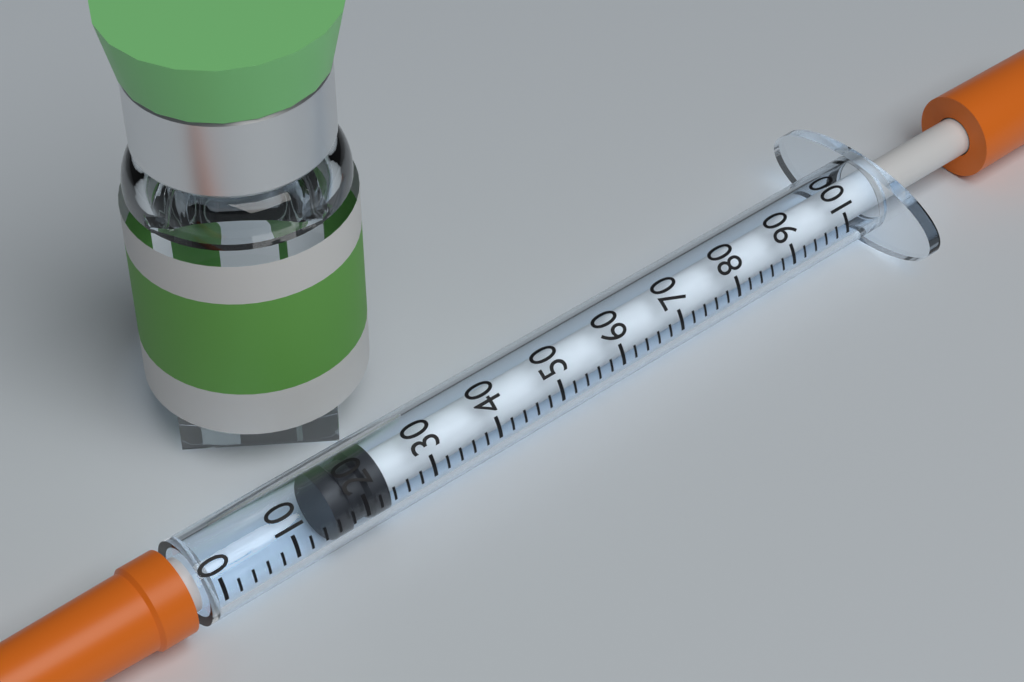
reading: 16 (no unit)
